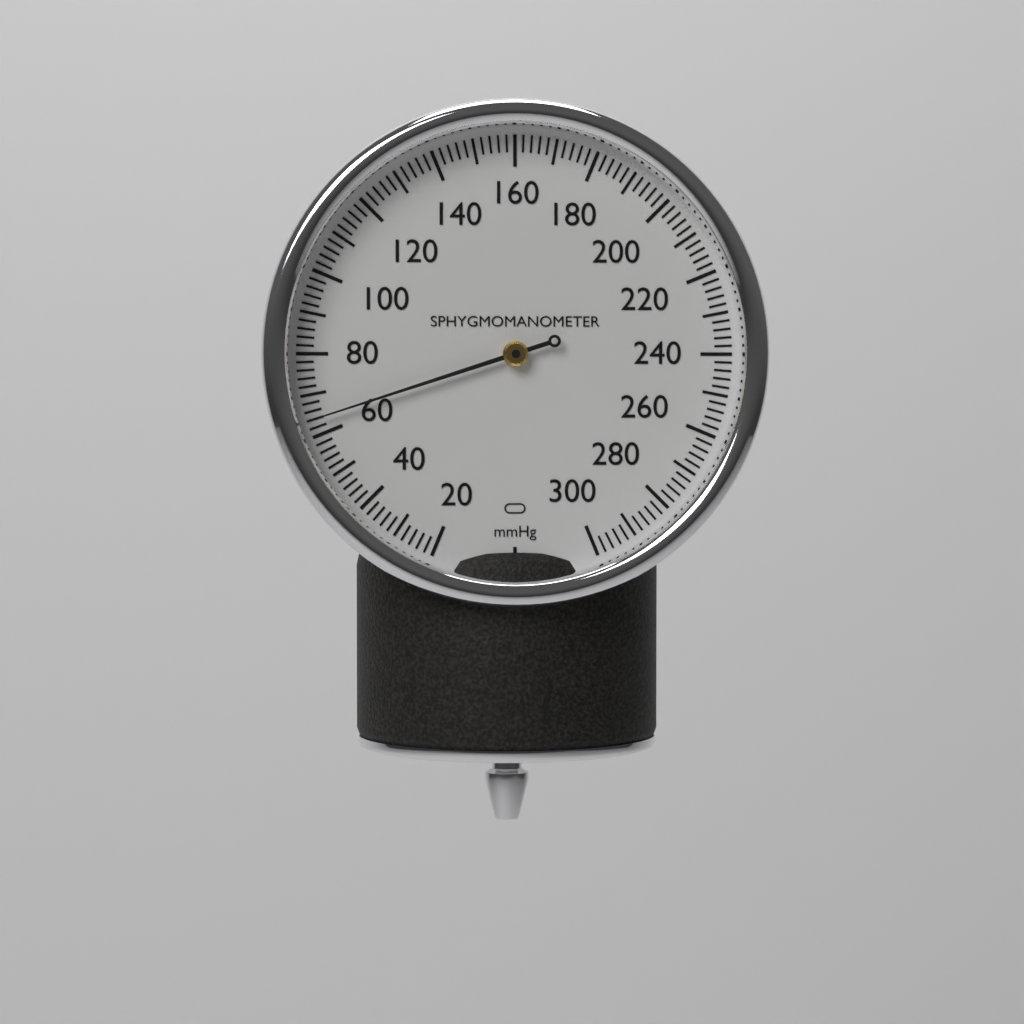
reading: 64 mmHg
